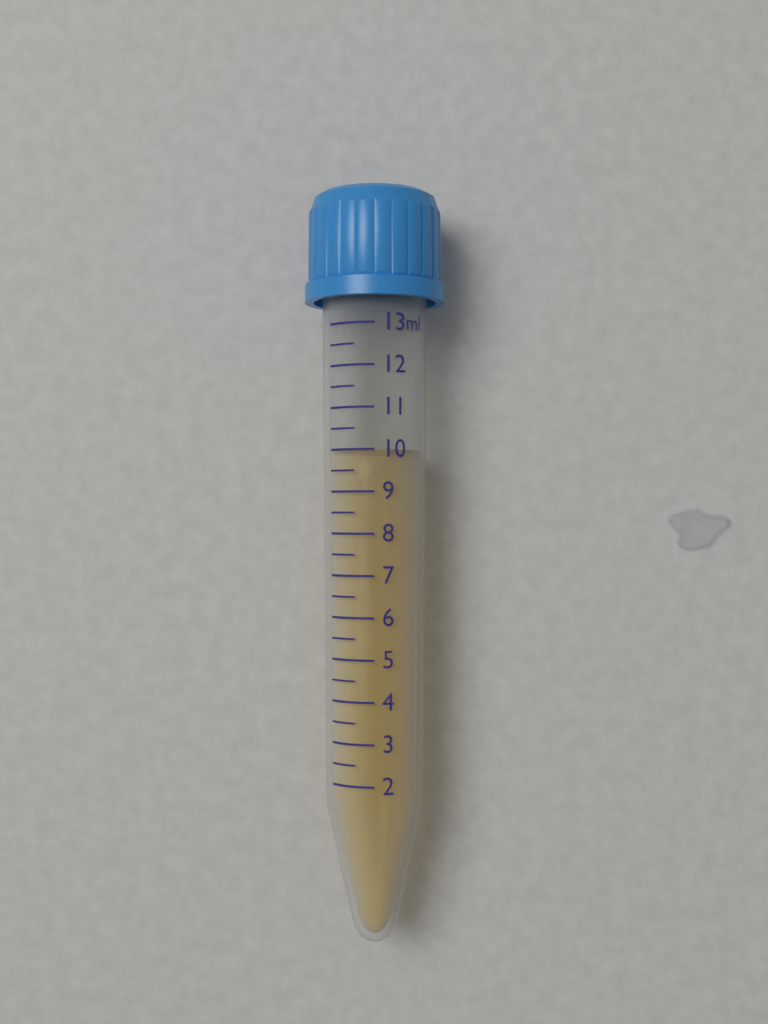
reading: 10.0 ml
